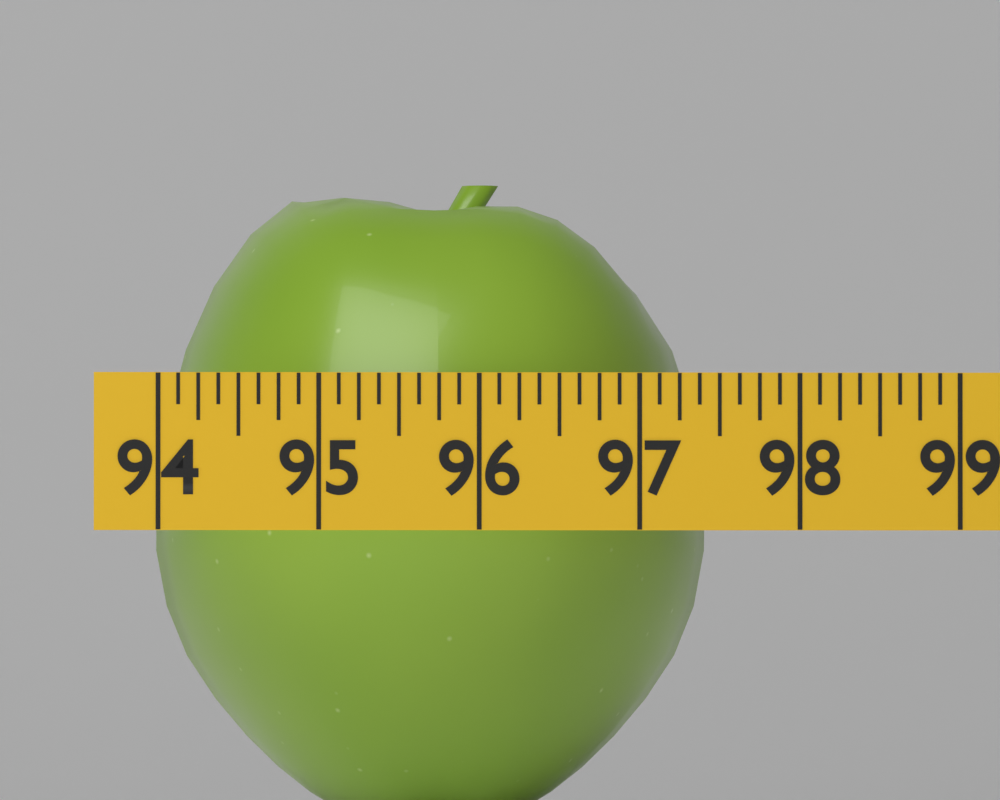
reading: 97.500 (no unit)
